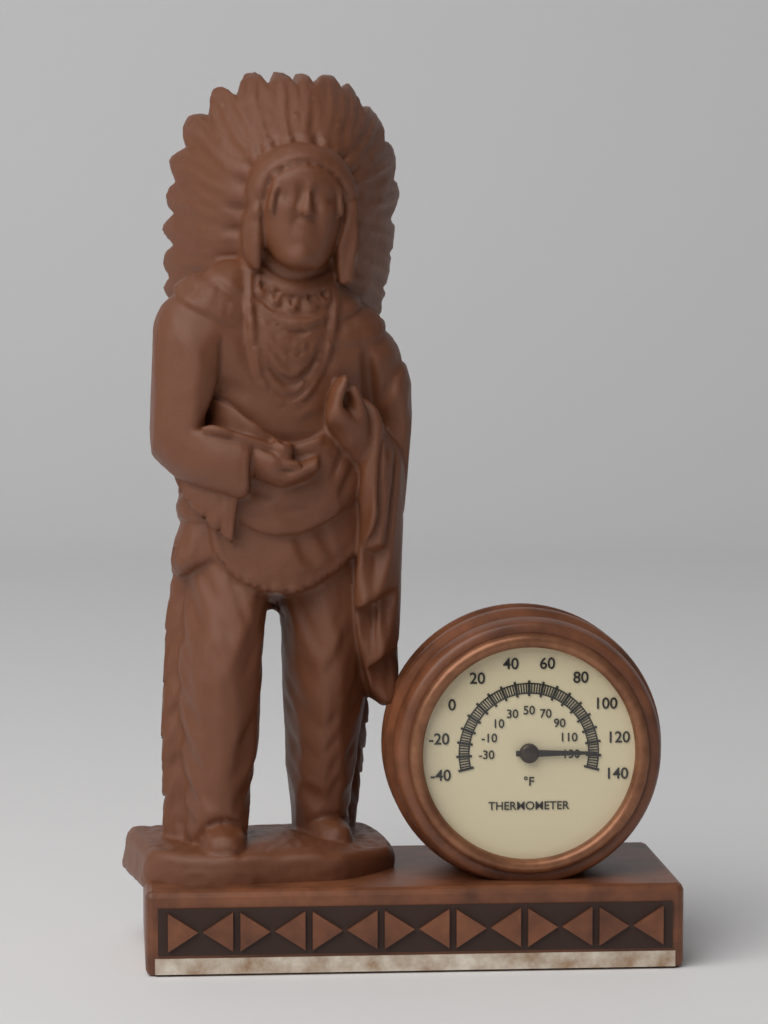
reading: 128 °F
